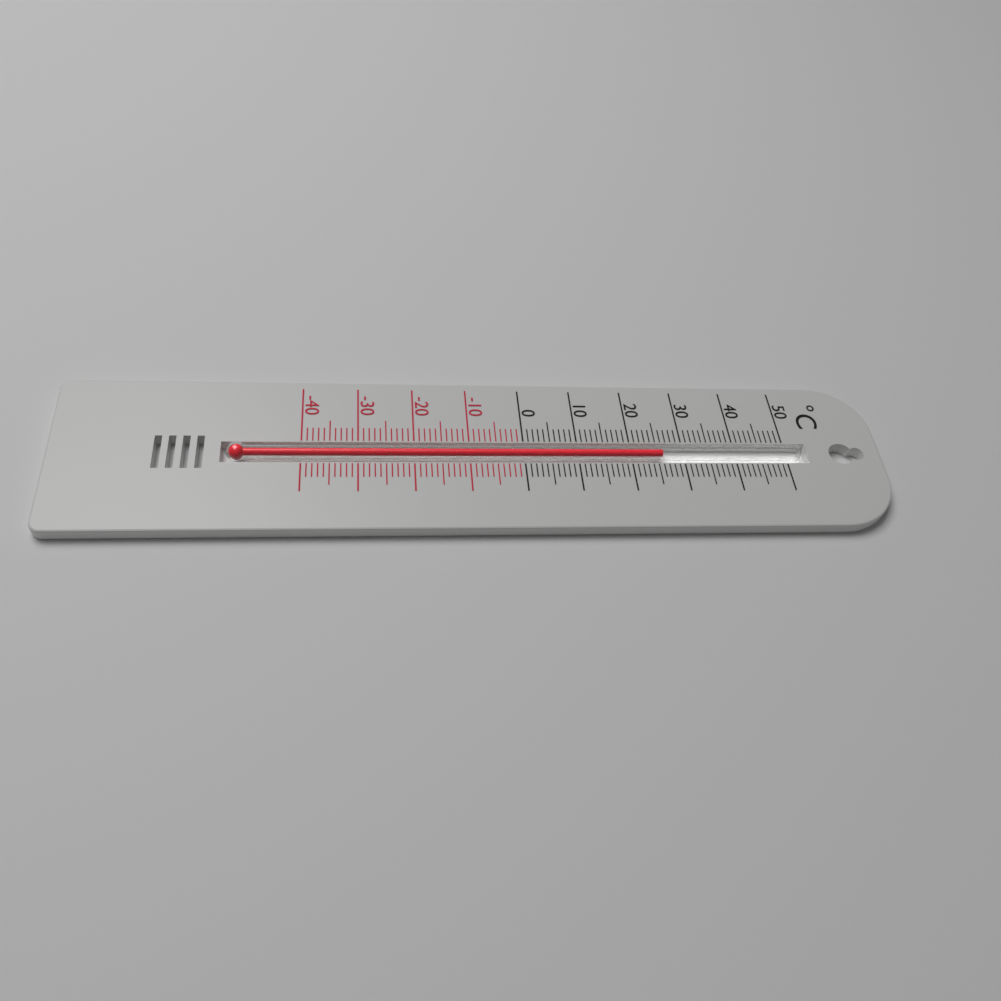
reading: 26 °C
